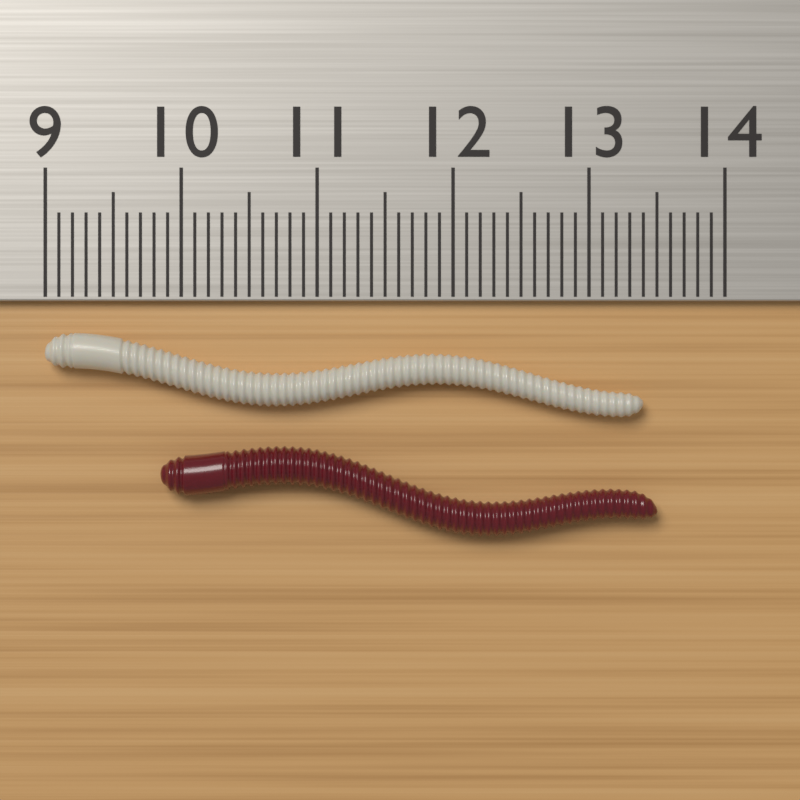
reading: 13.4 cm
